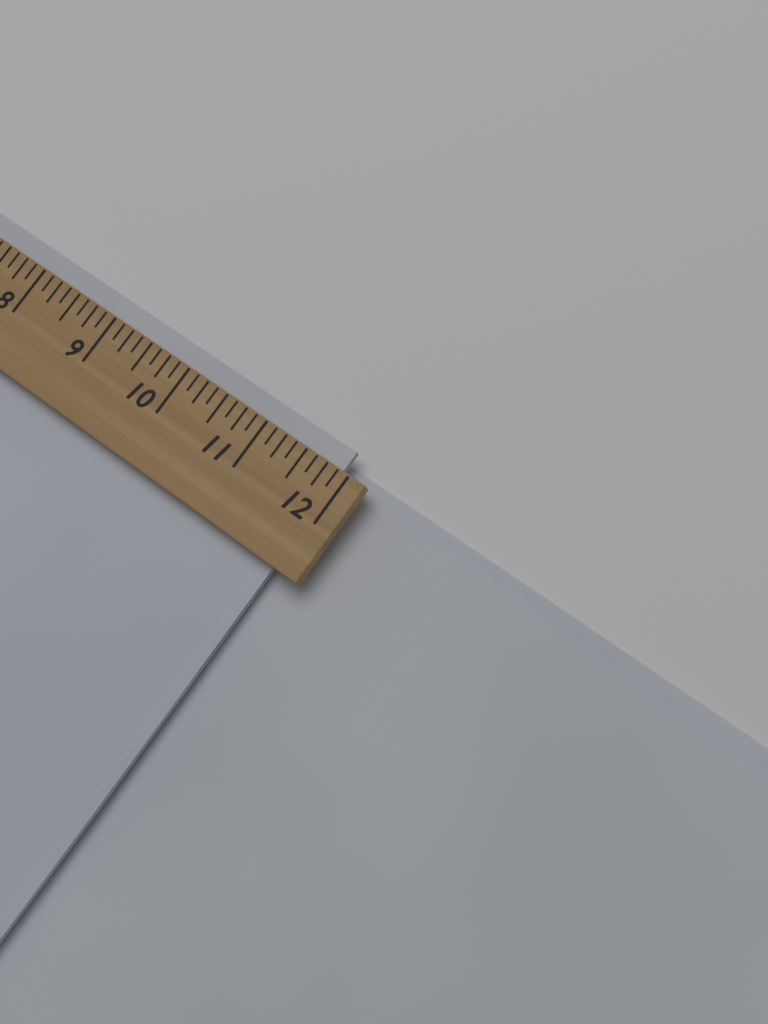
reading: 11.875 (no unit)
